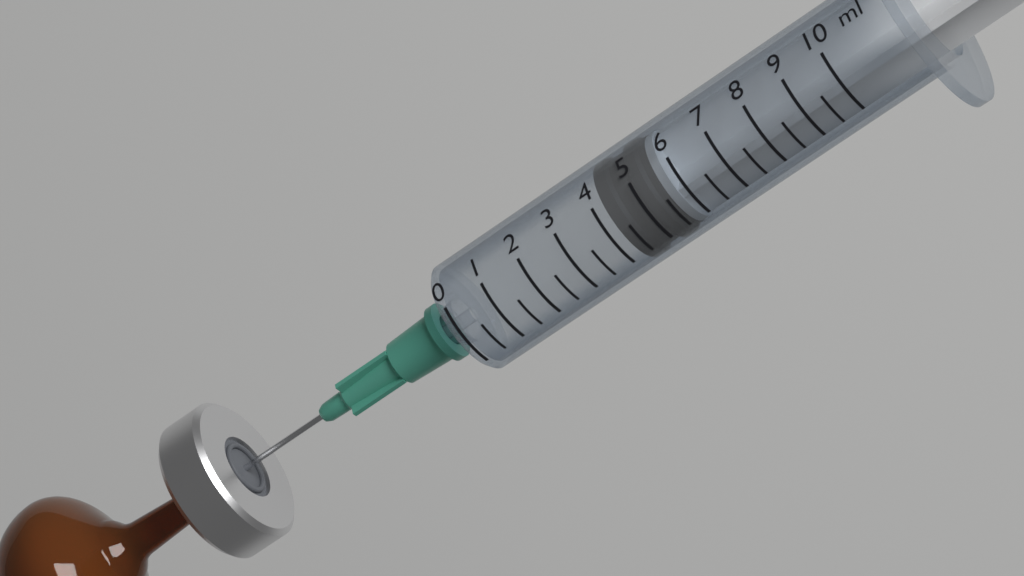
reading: 4.2 ml
